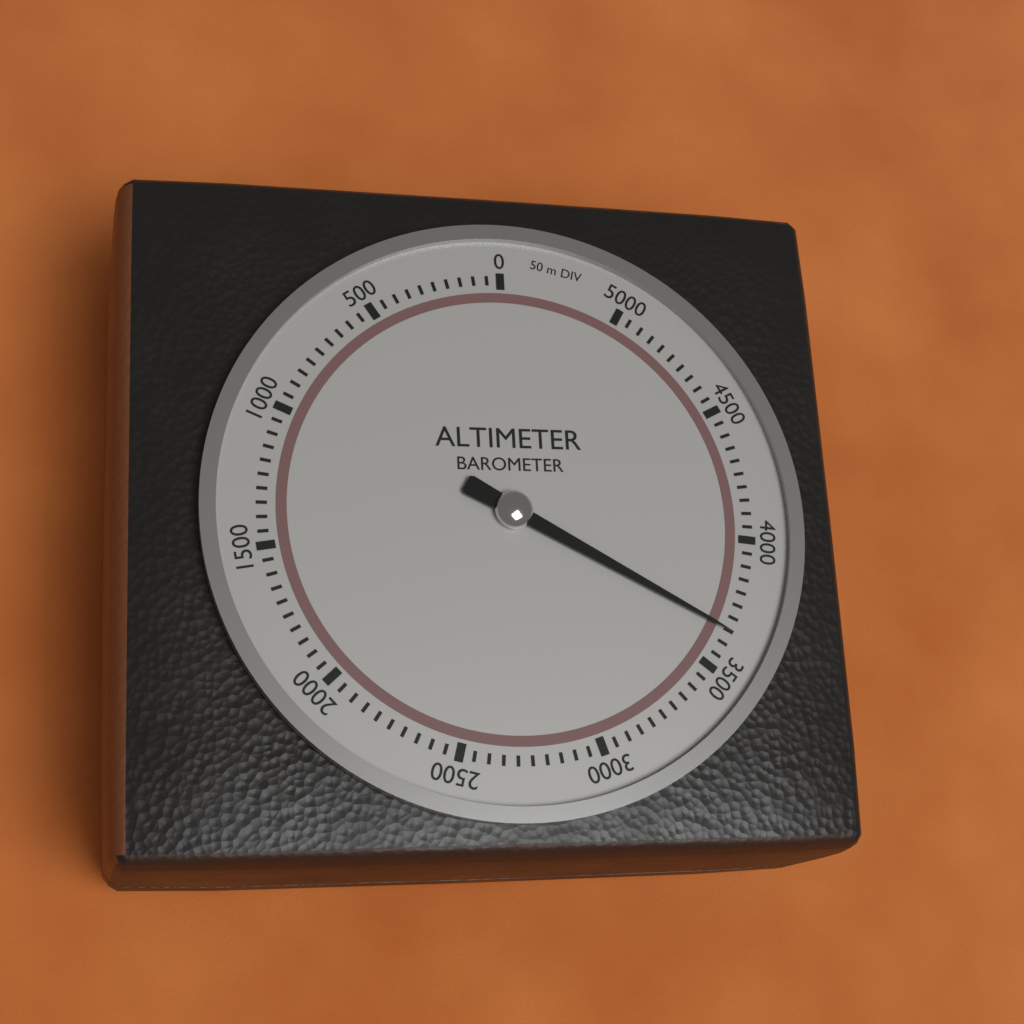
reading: 3650 m
